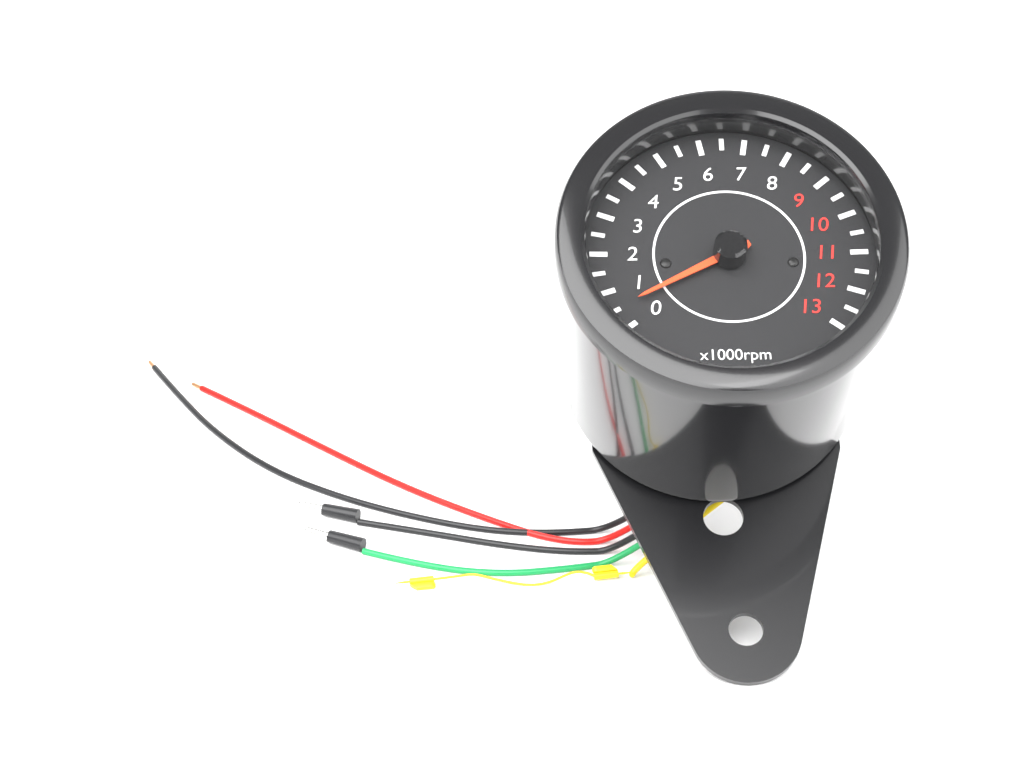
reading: 0.5 x1000rpm
